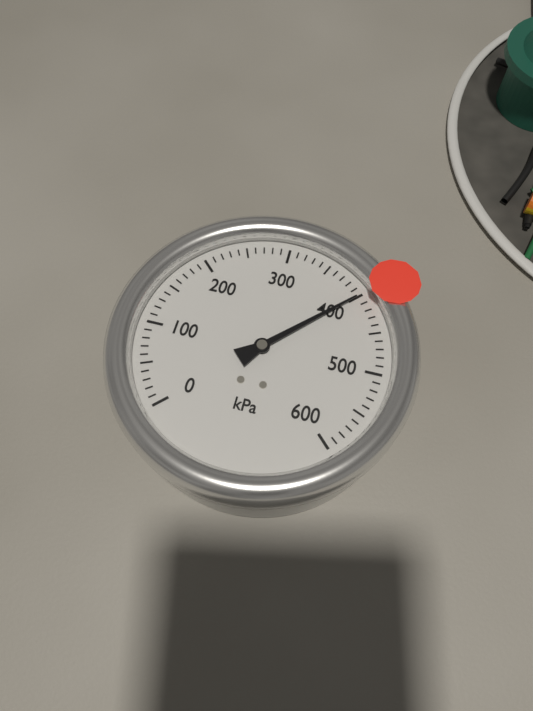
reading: 400 kPa
